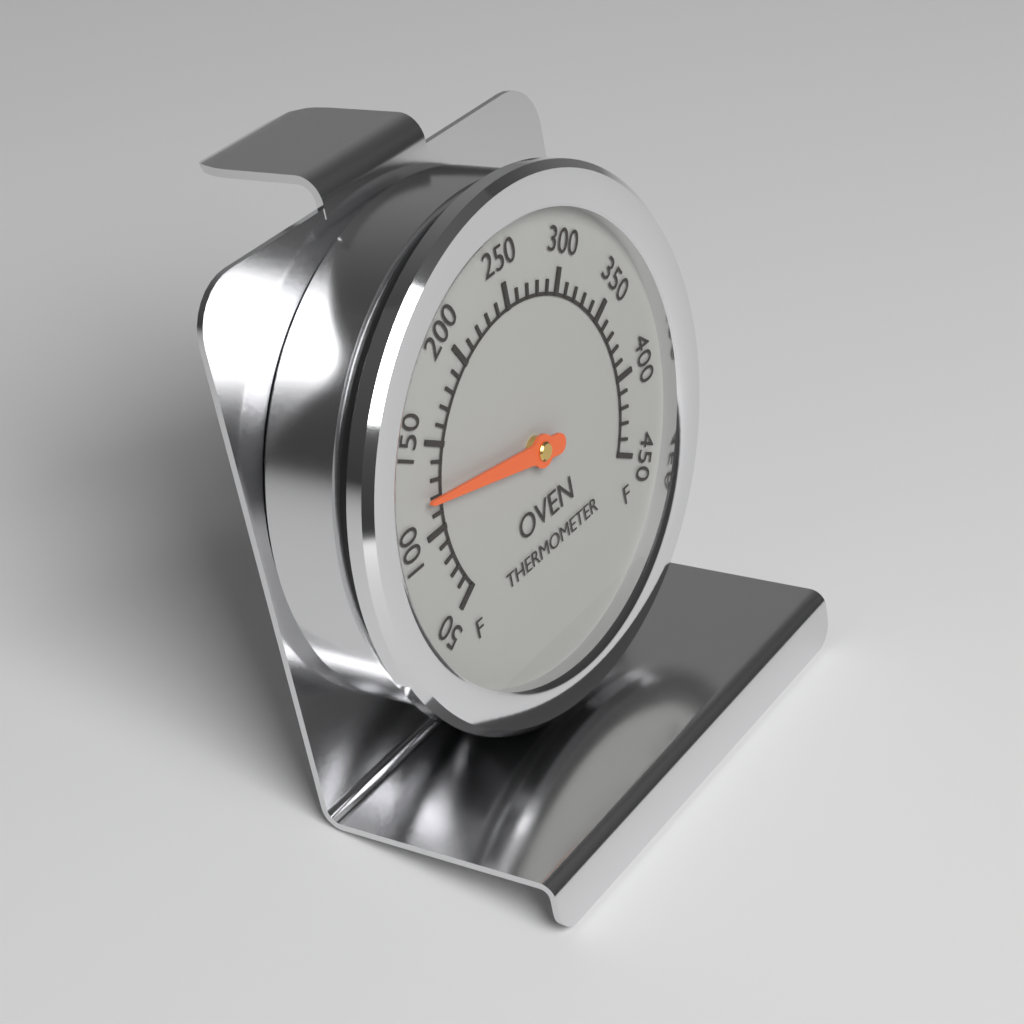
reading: 120 °F
